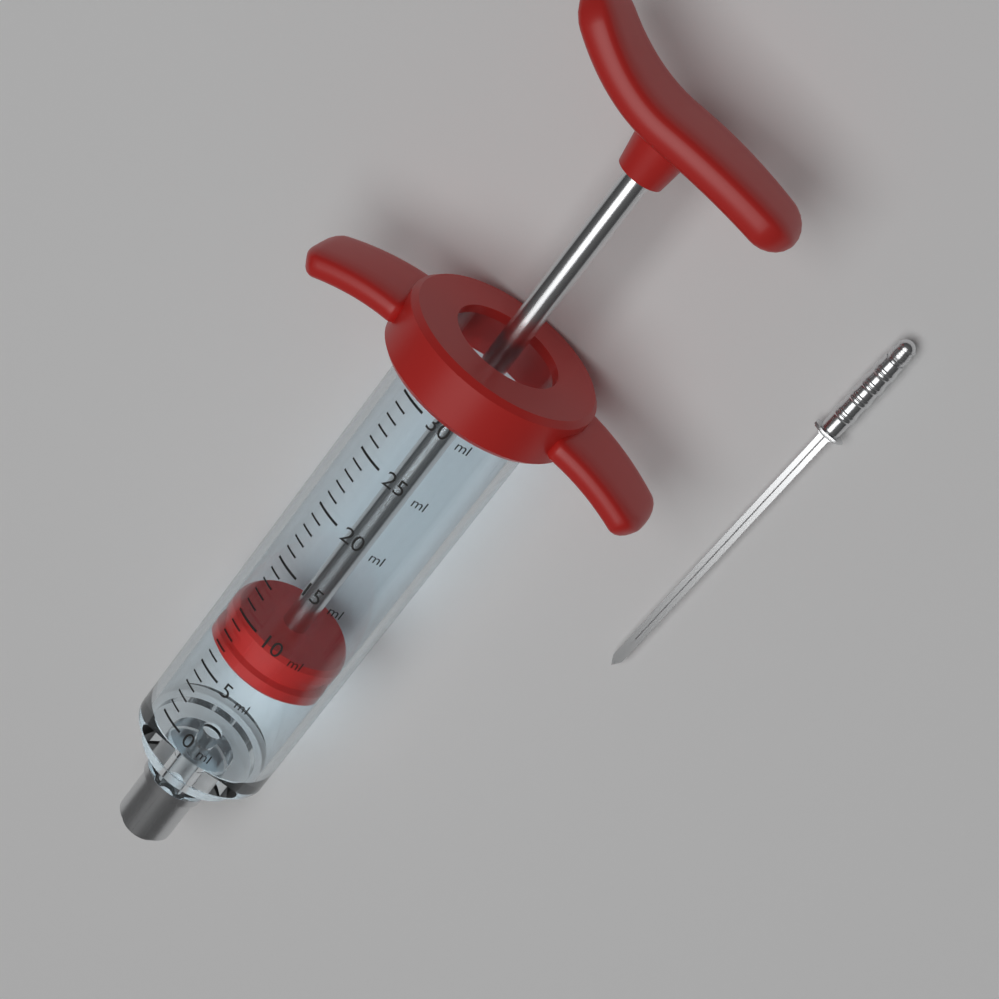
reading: 6 ml
